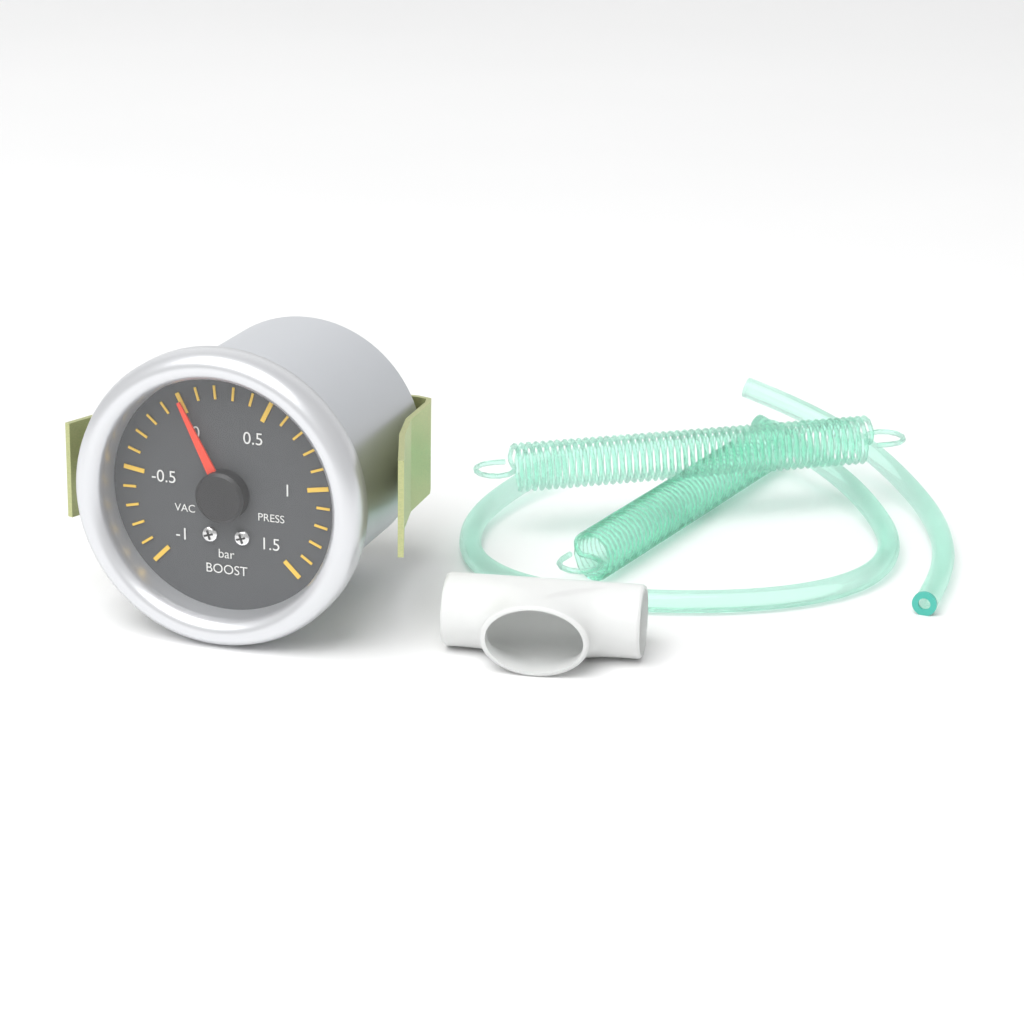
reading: 0.0 bar
